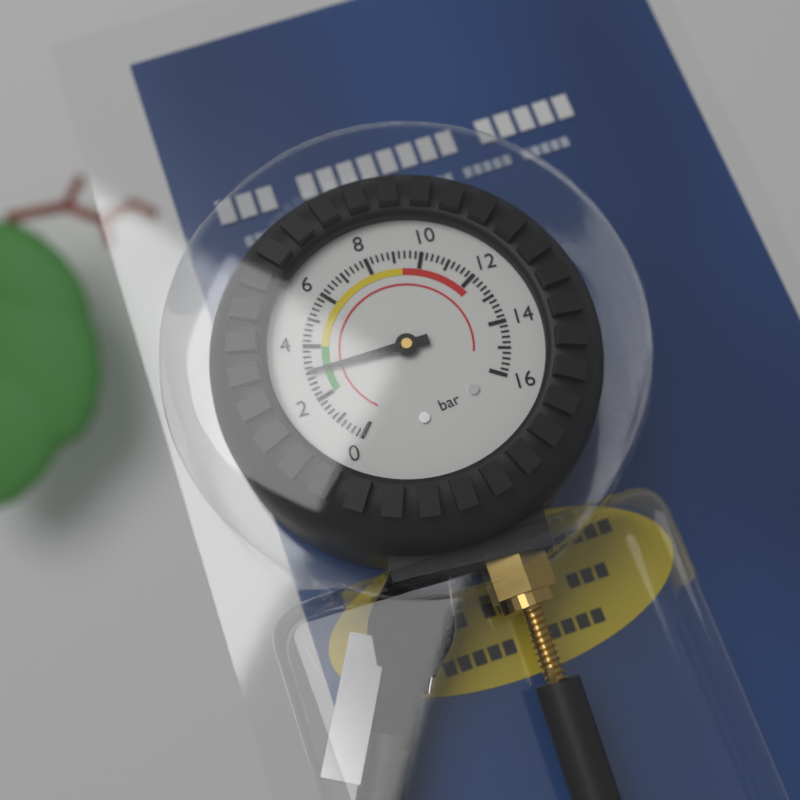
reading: 3.0 bar
